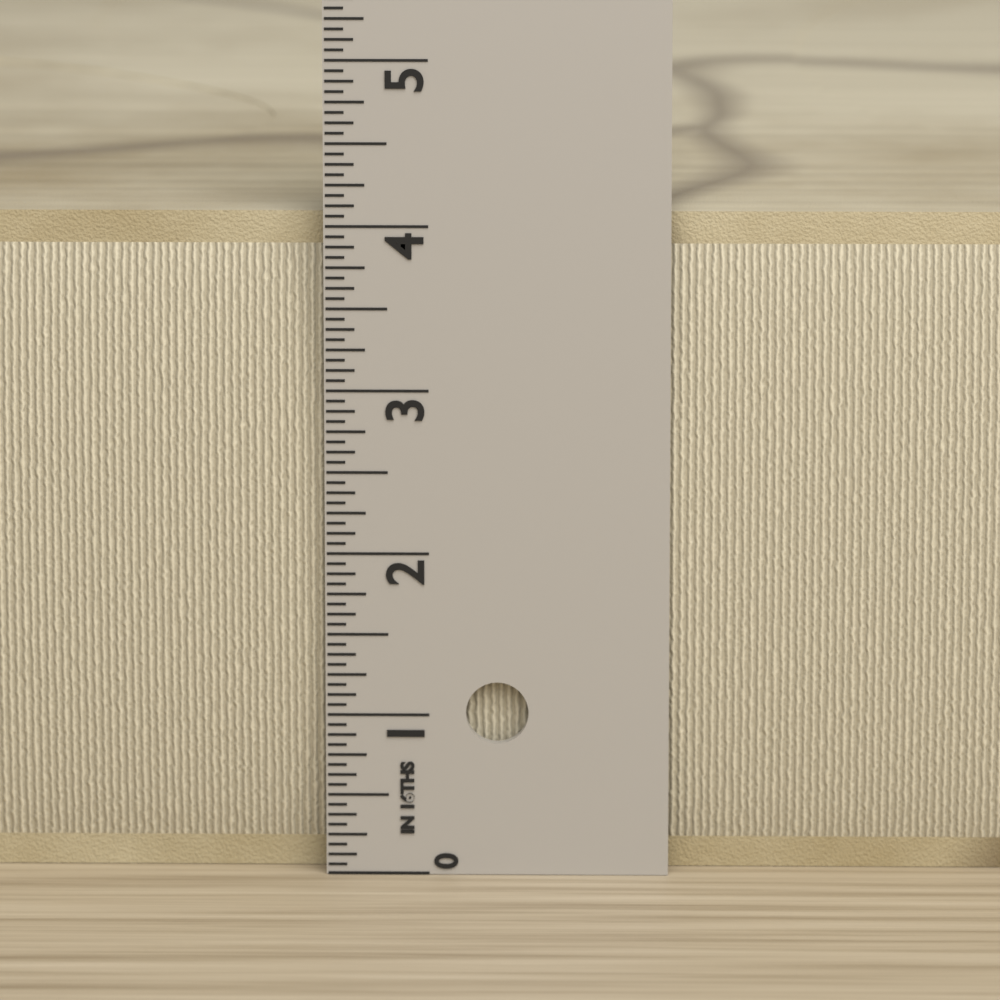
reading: 4.0625 in
